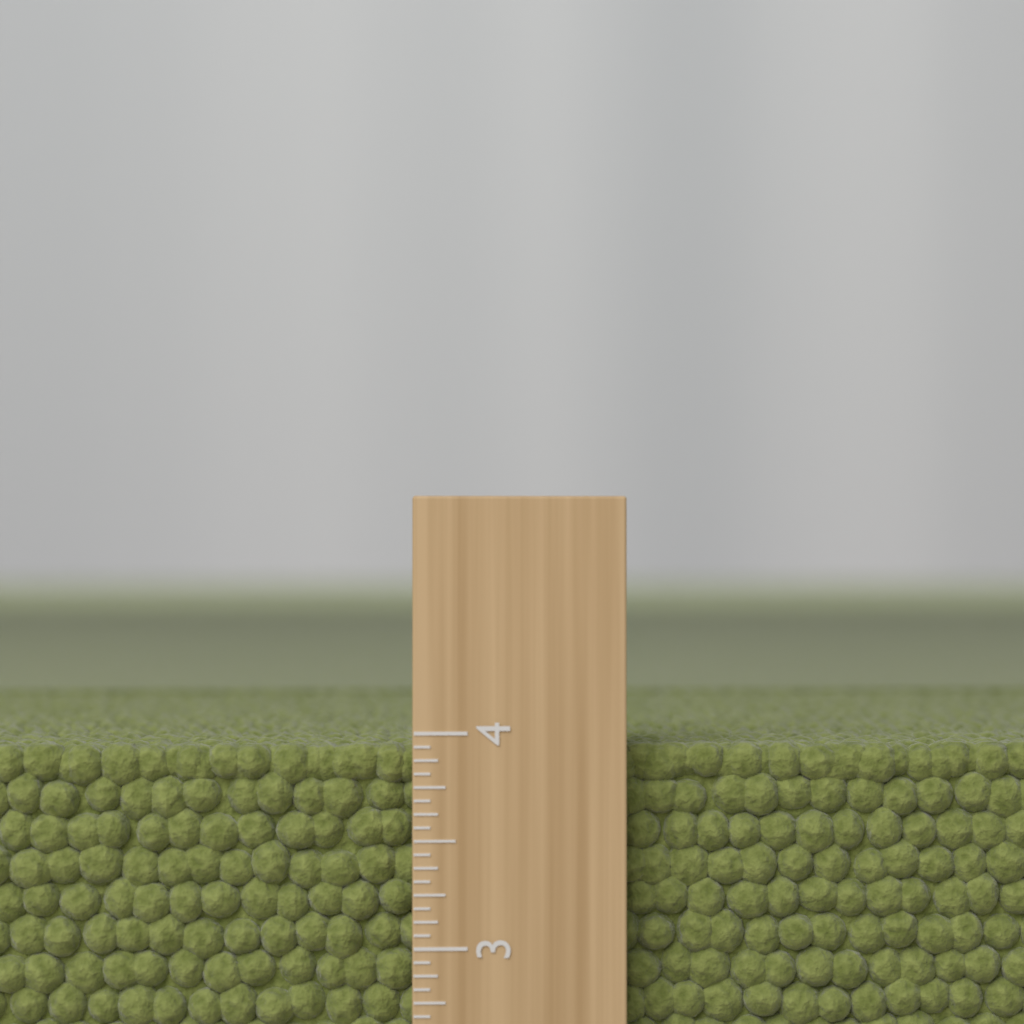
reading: 3.9375 inch
